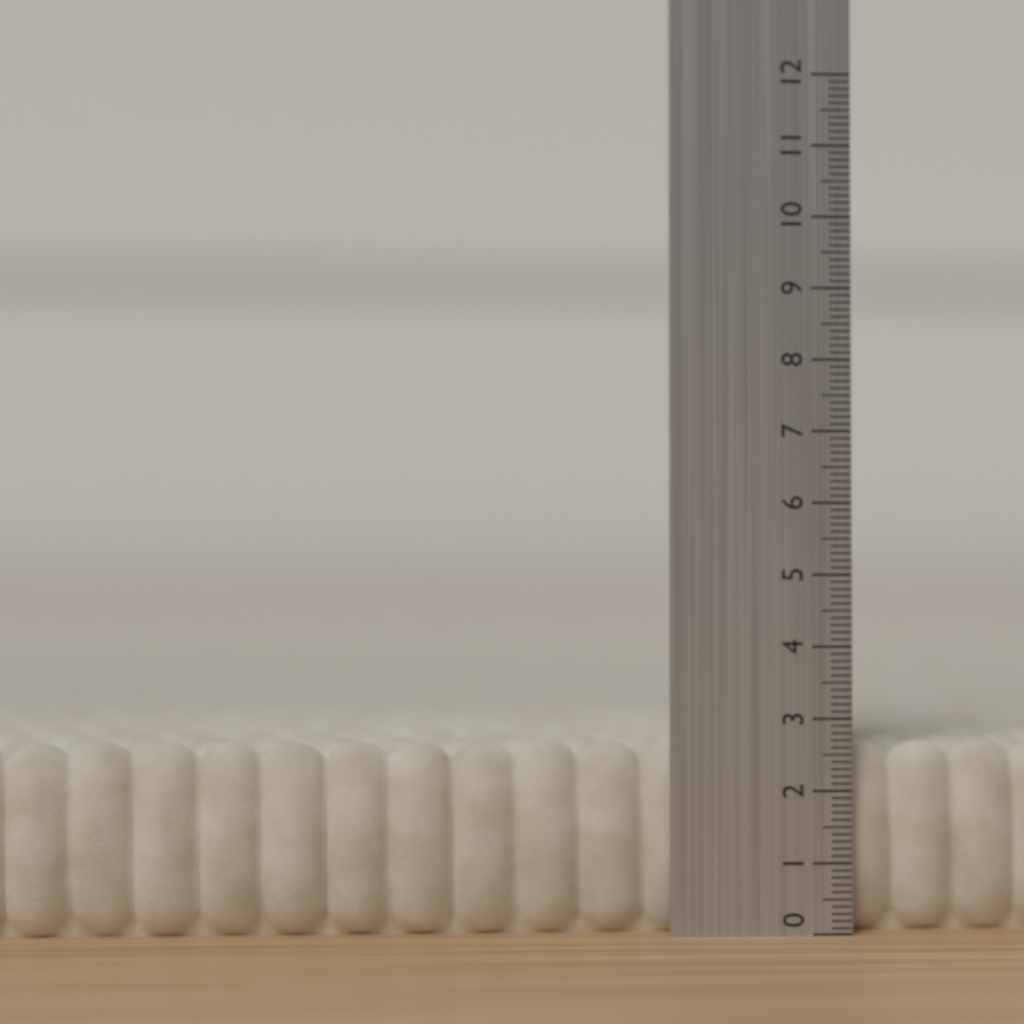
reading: 2.7 (no unit)
